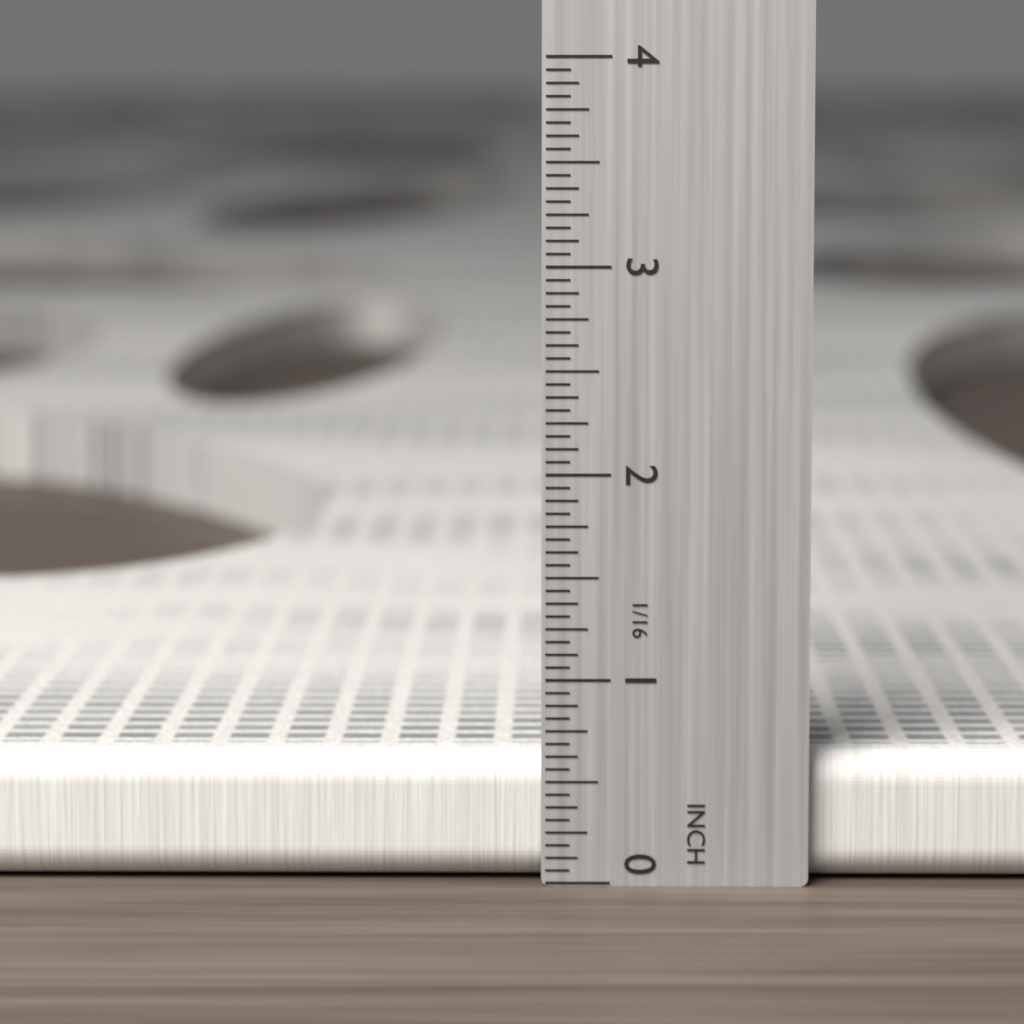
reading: 0.6250 in
